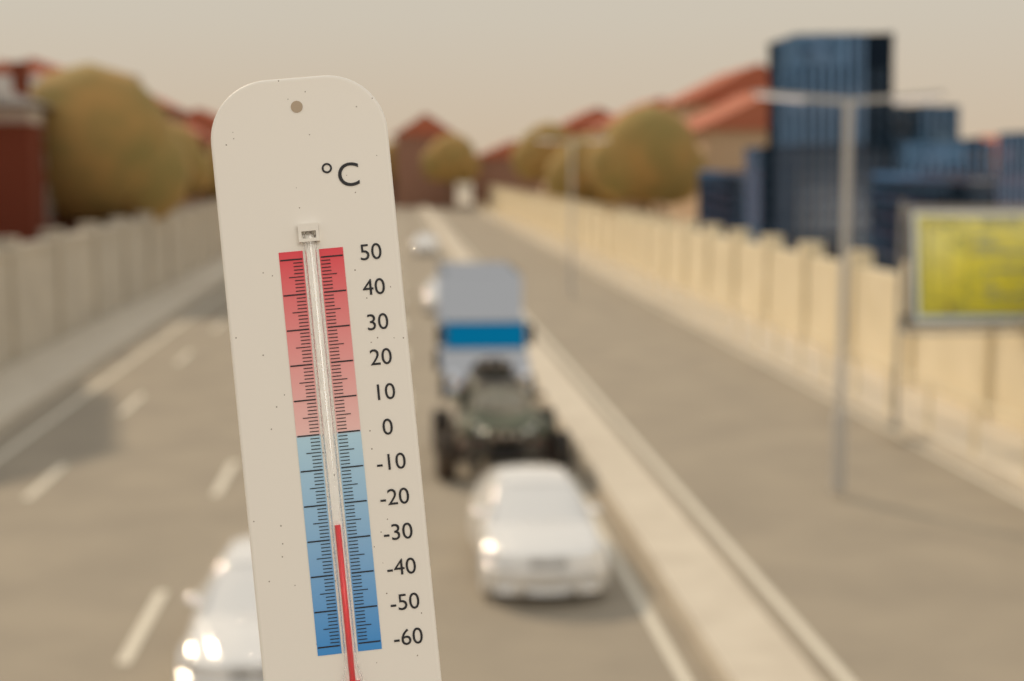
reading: -26 °C
